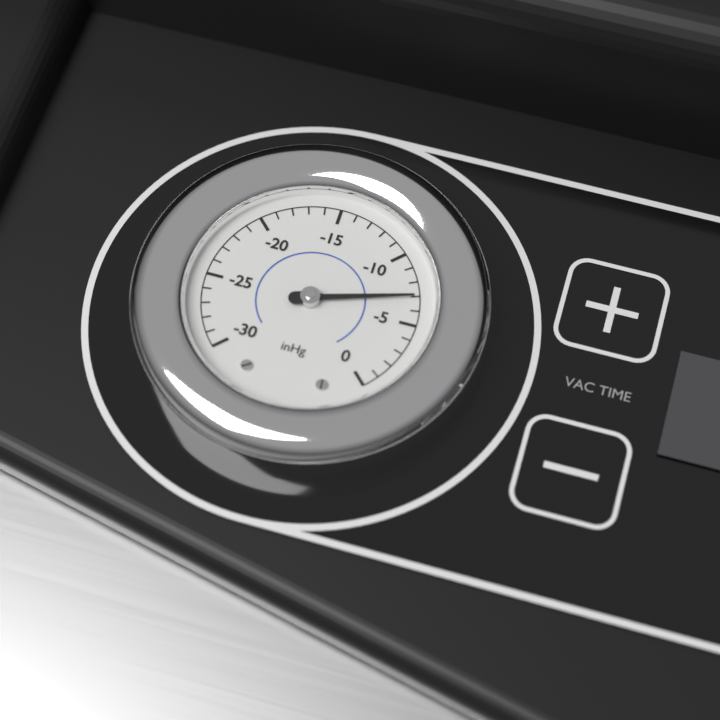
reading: -7 inHg
